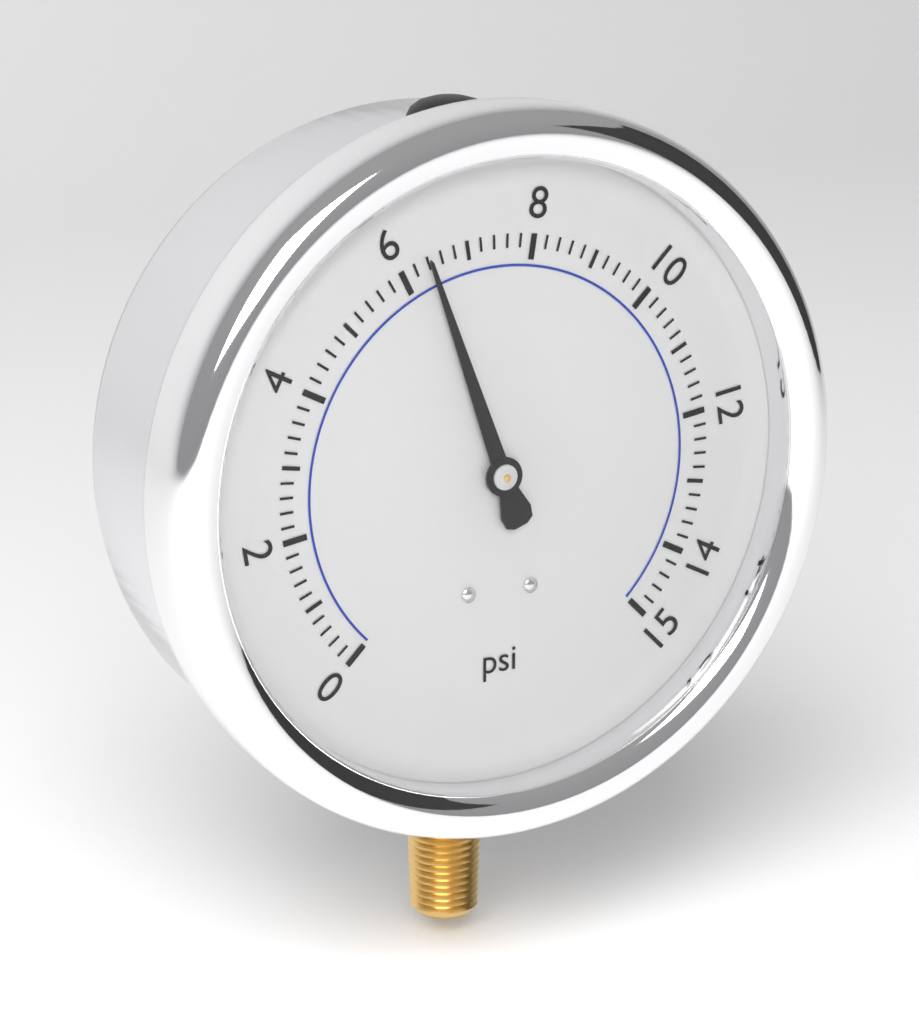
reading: 6.4 psi
